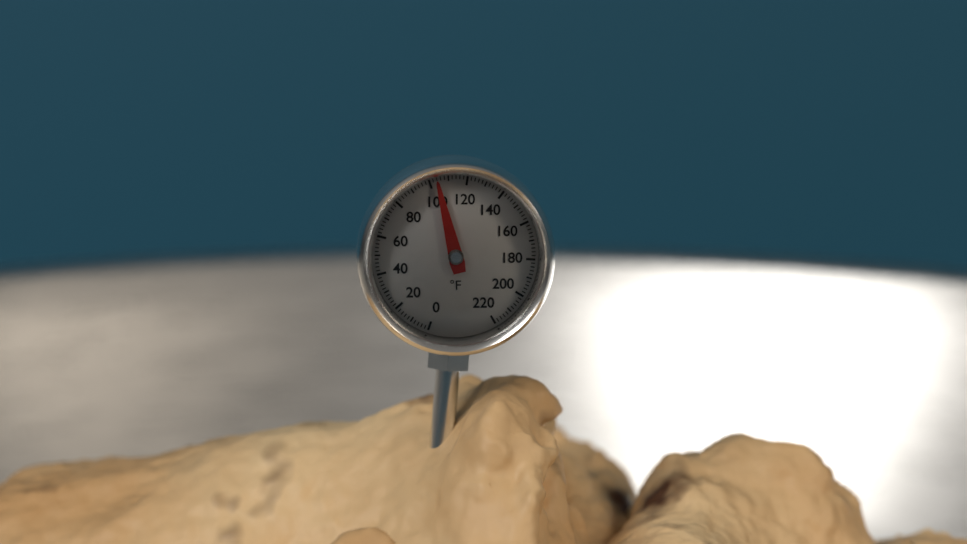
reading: 104 °F
